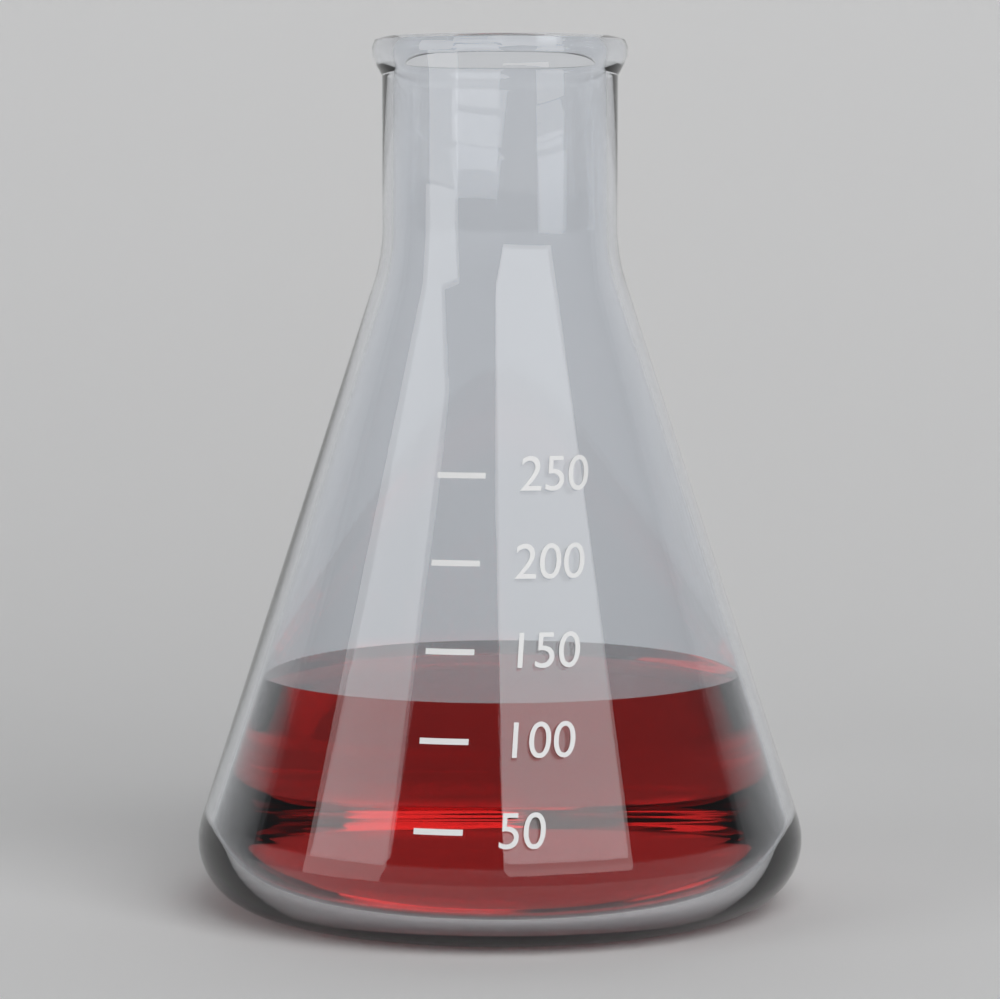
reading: 120 (no unit)
